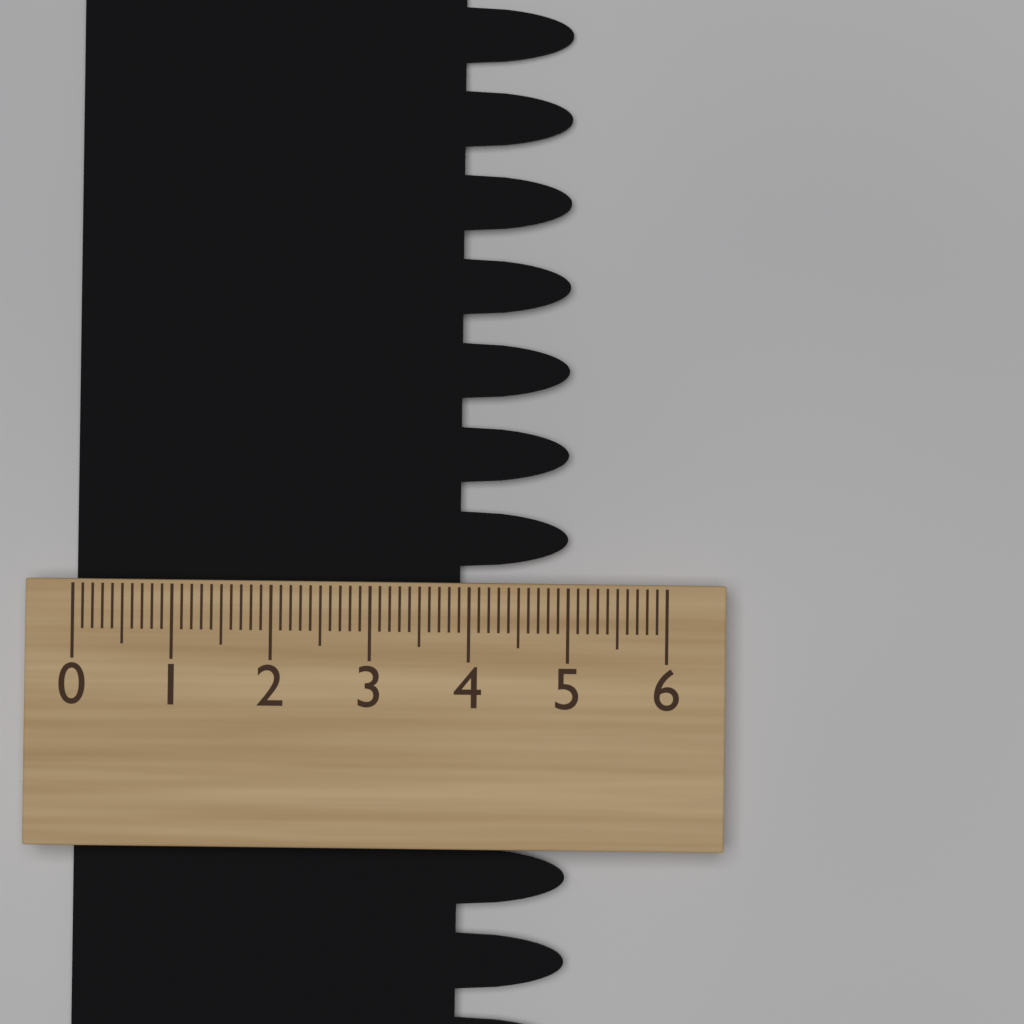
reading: 5.0 (no unit)
